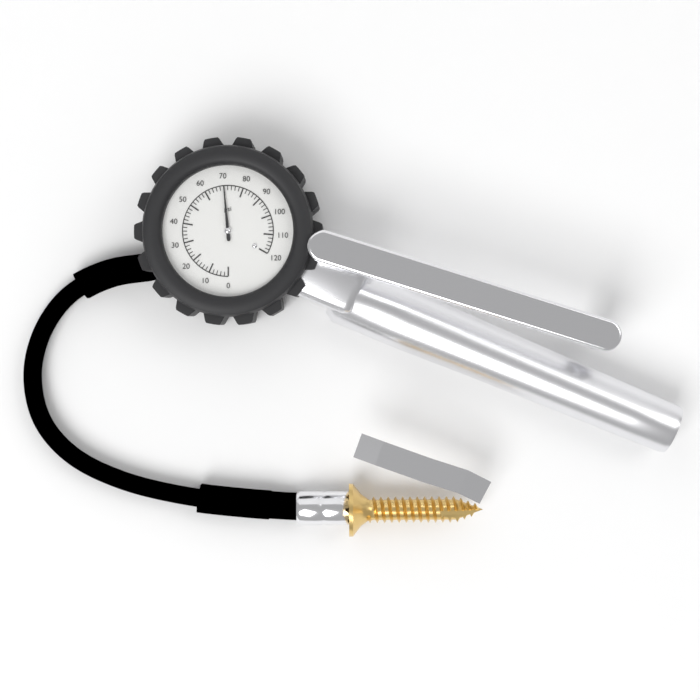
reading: 70 psi
